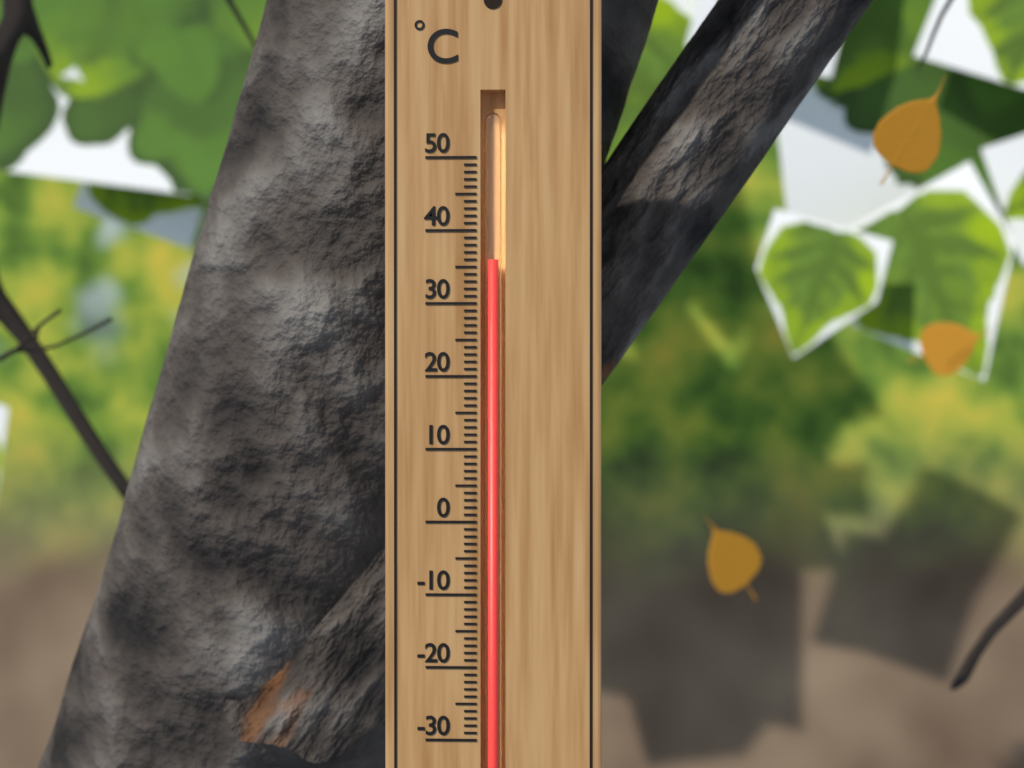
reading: 36 °C
